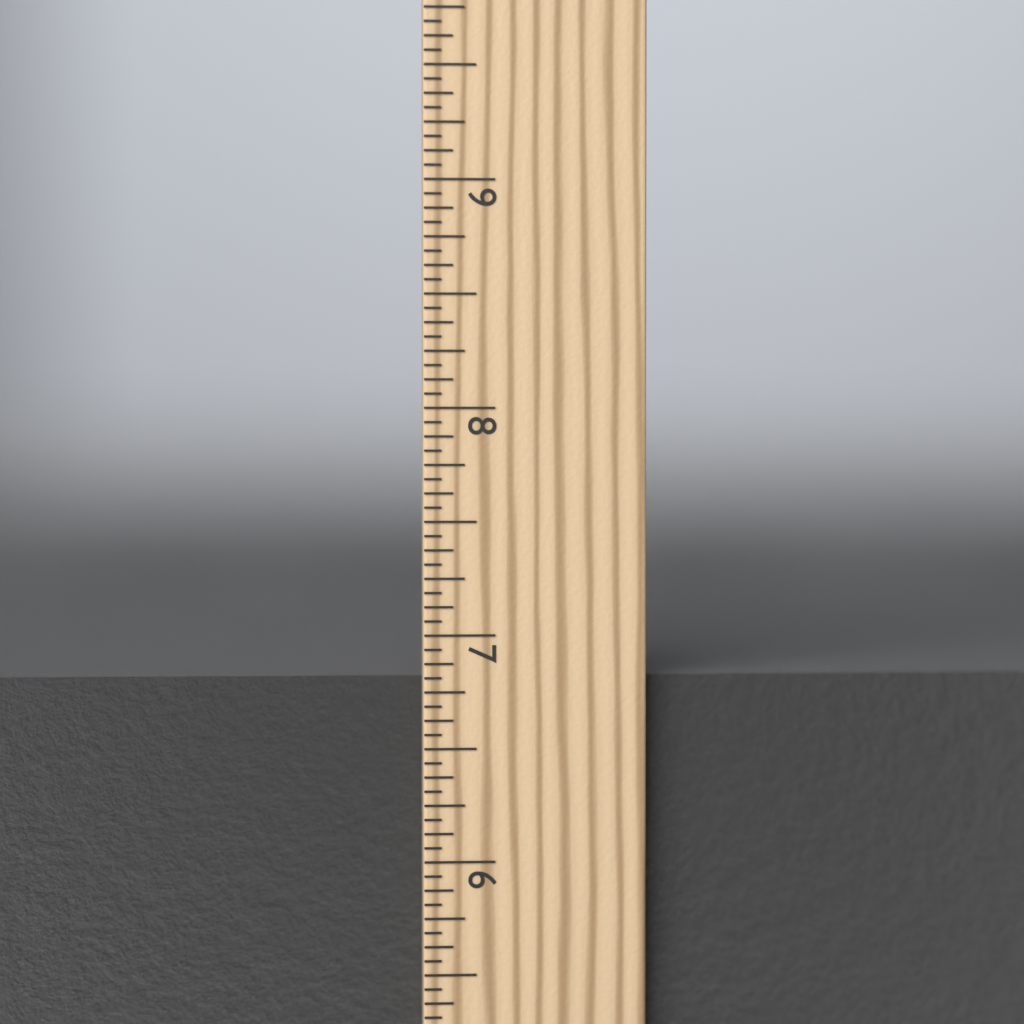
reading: 6.8125 in
